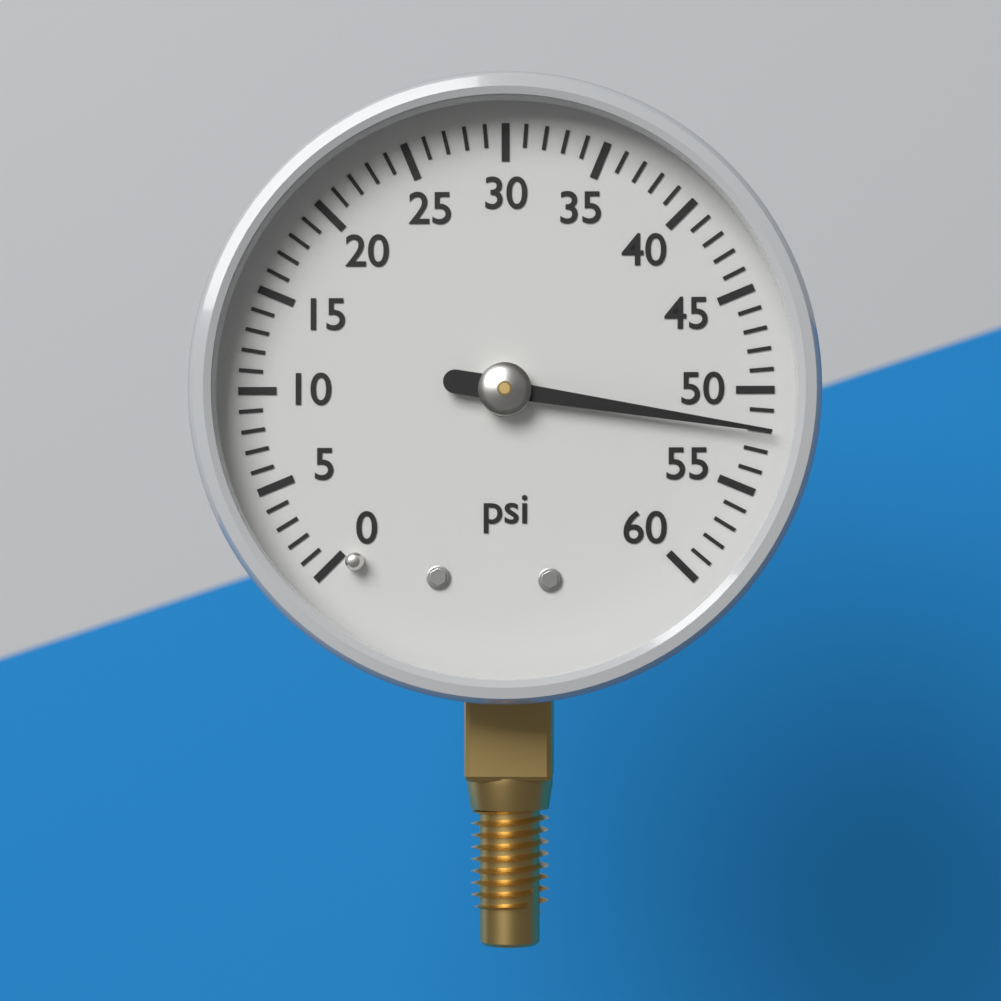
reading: 52 psi
